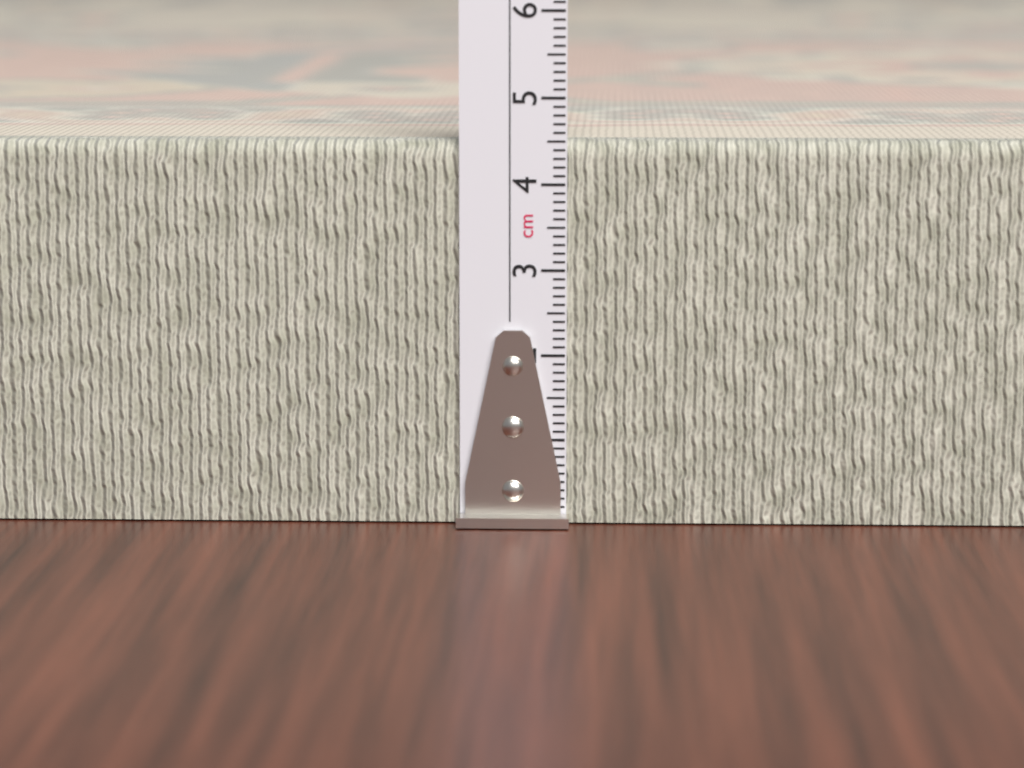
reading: 4.5 cm
